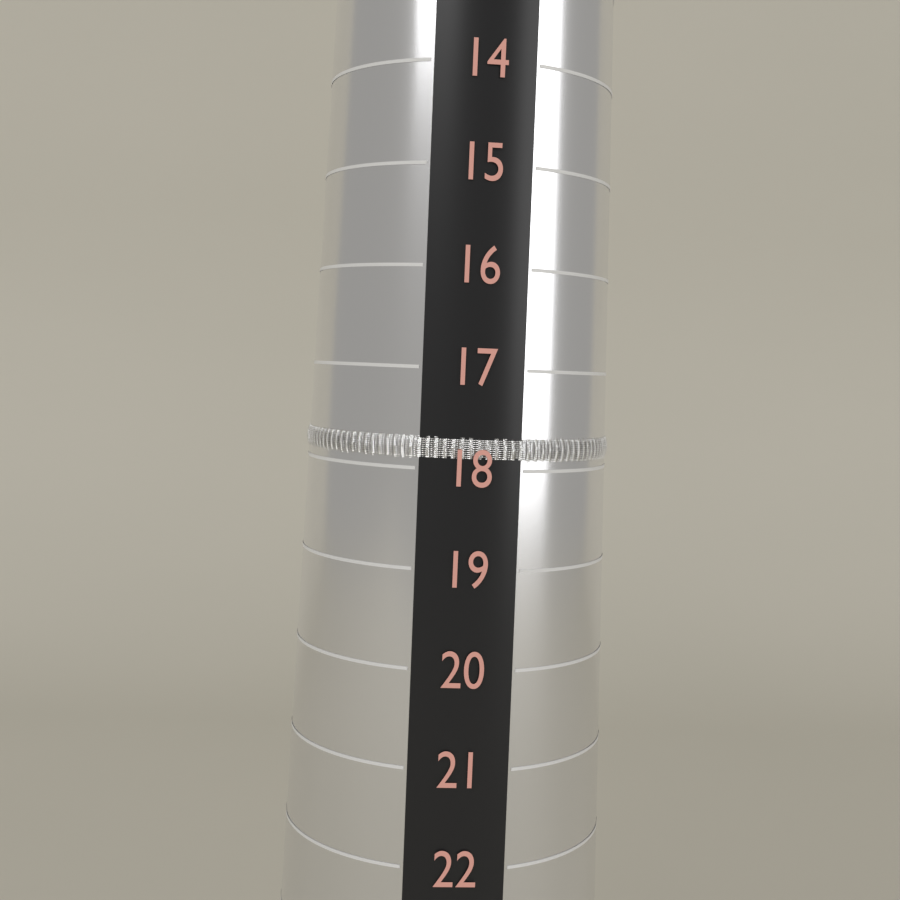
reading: 18 (no unit)
